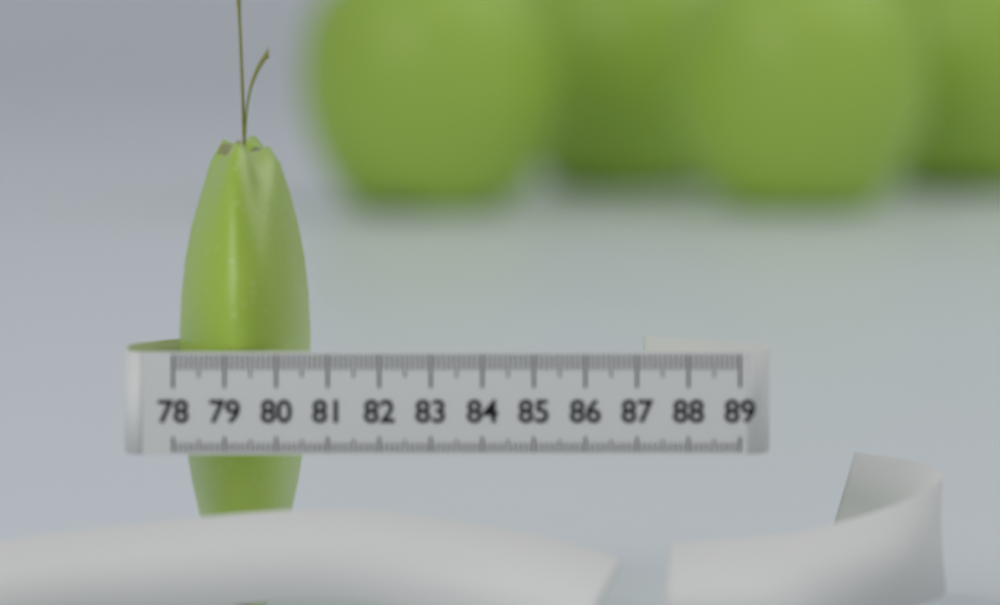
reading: 80.6 (no unit)
